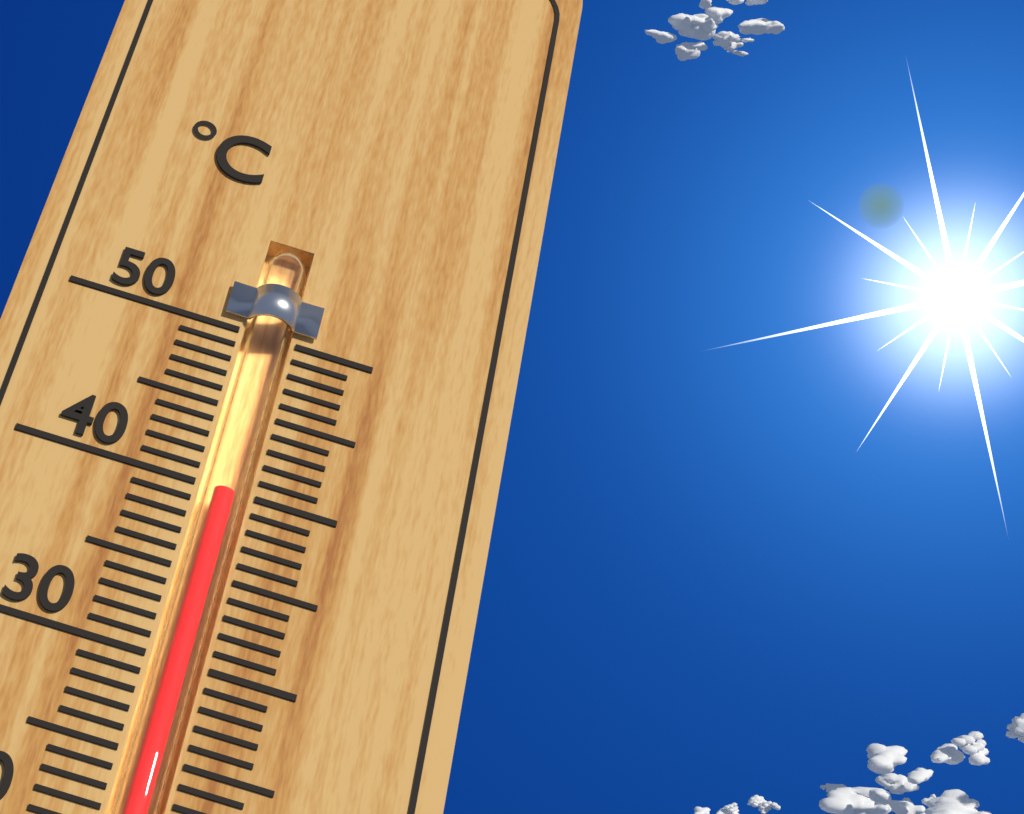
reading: 40 °C
